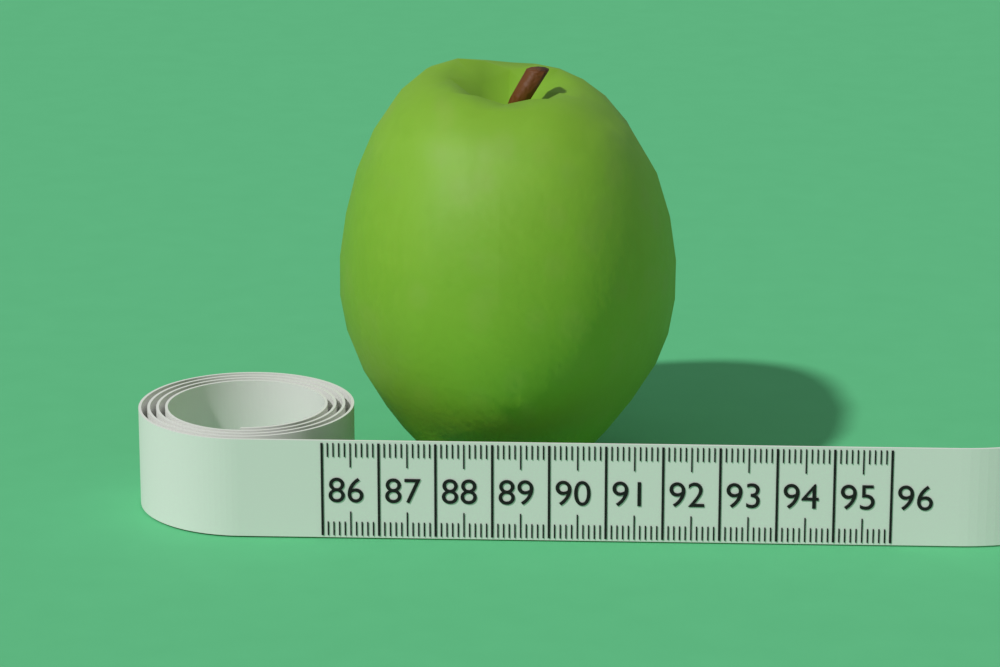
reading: 92.2 (no unit)
